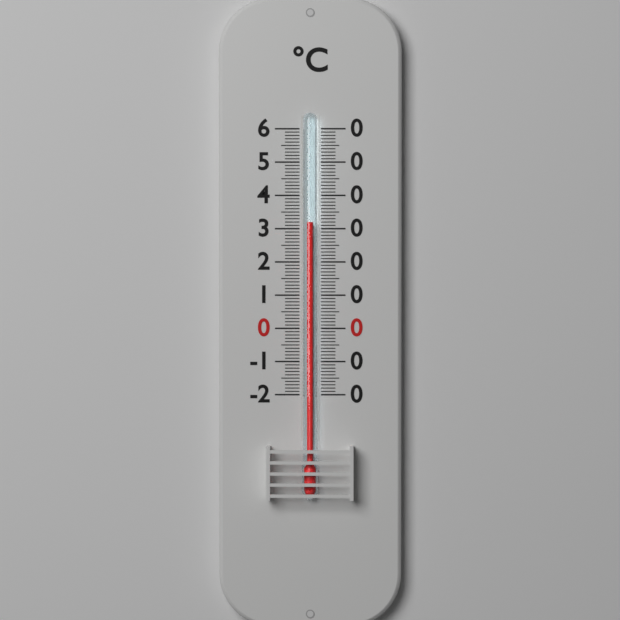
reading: 32 °C
